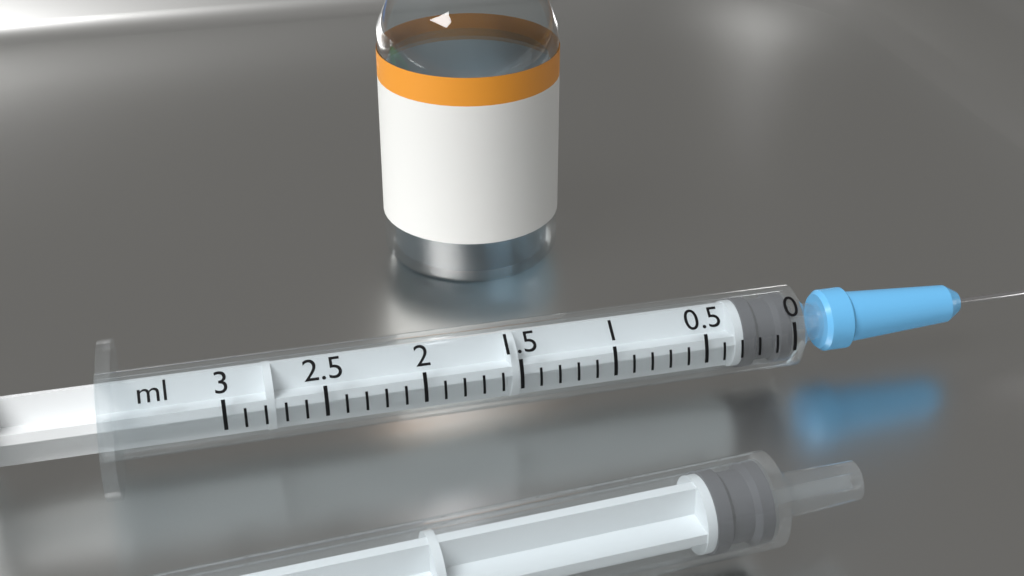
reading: 0.0 ml
